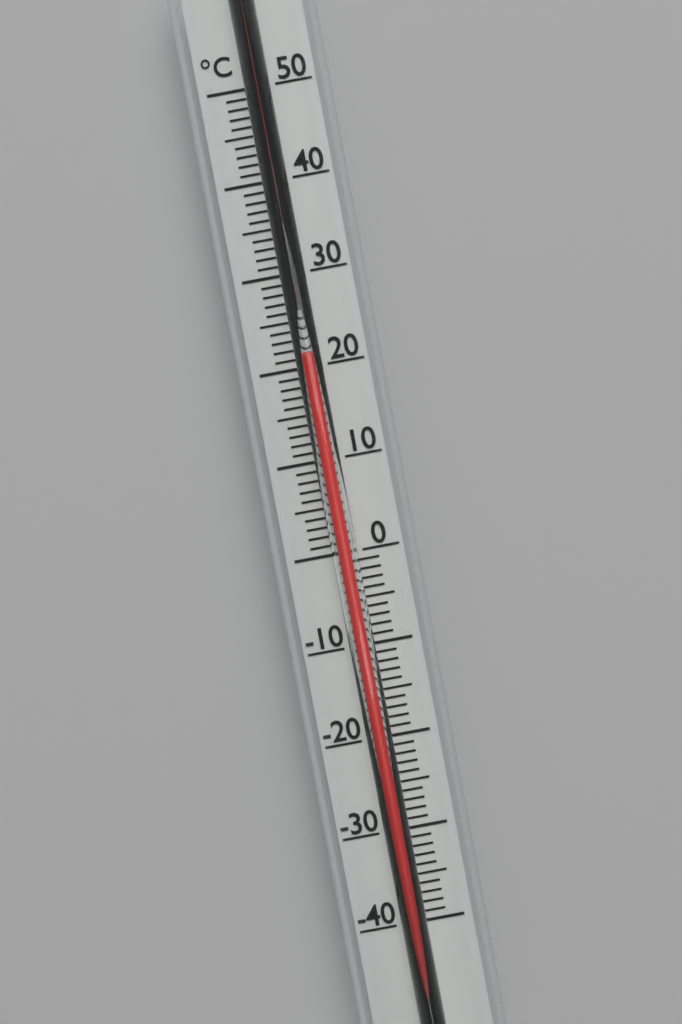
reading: 21 °C
